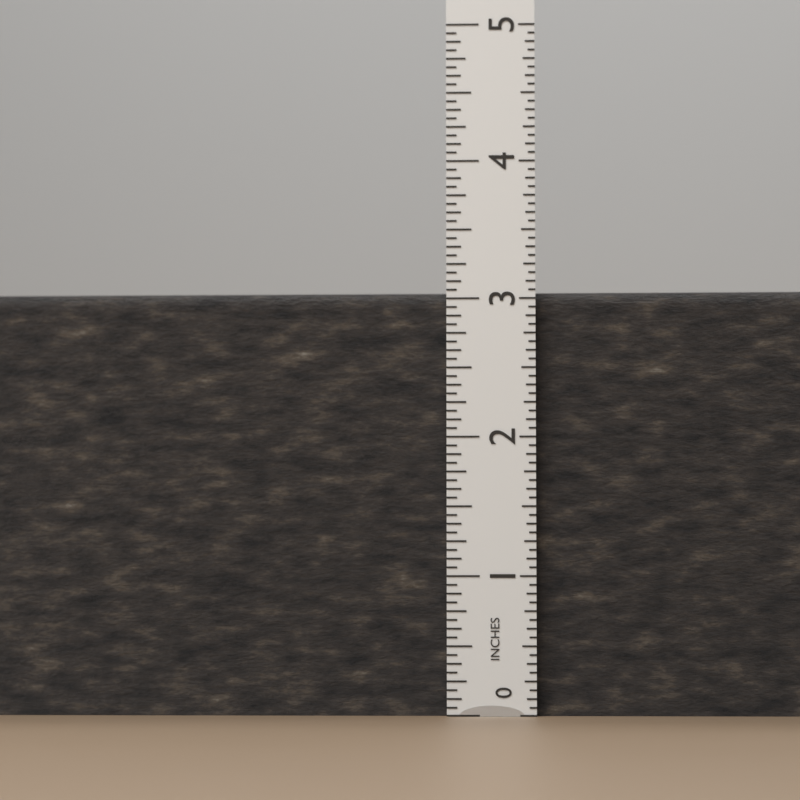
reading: 3.0625 in
